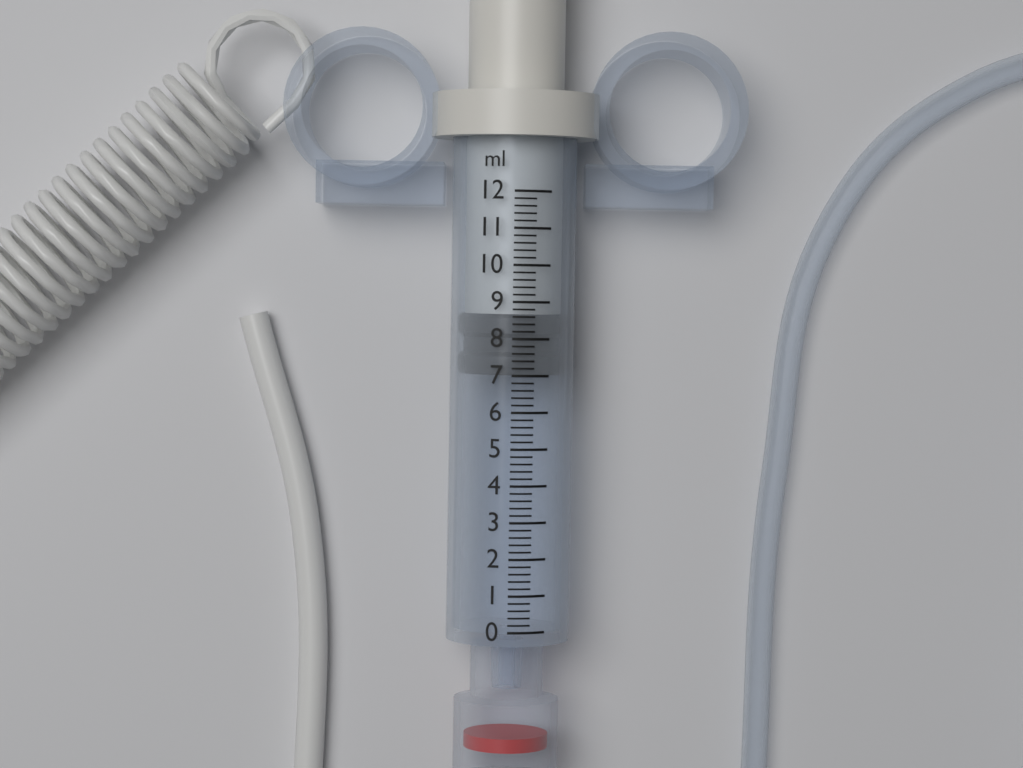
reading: 7.0 ml
